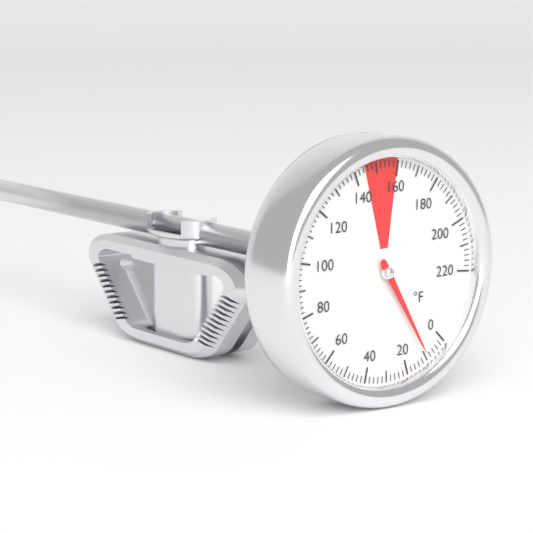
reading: 10 °F
